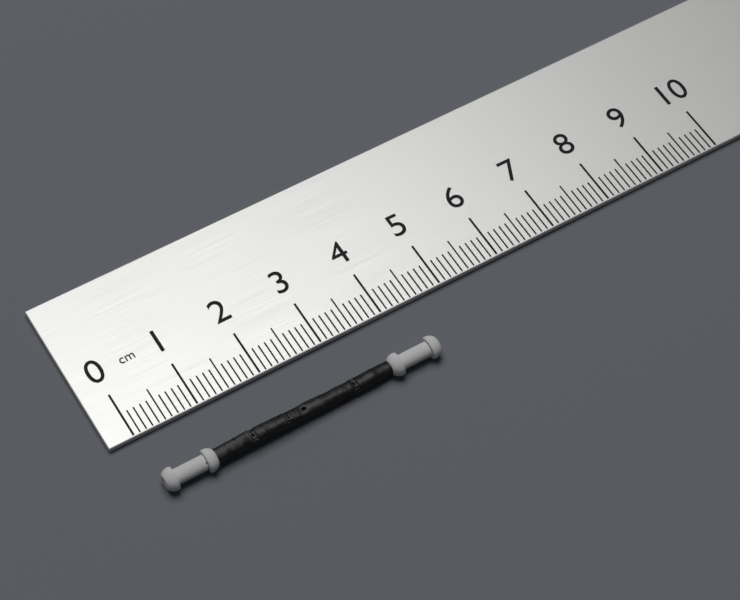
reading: 4.4 cm
